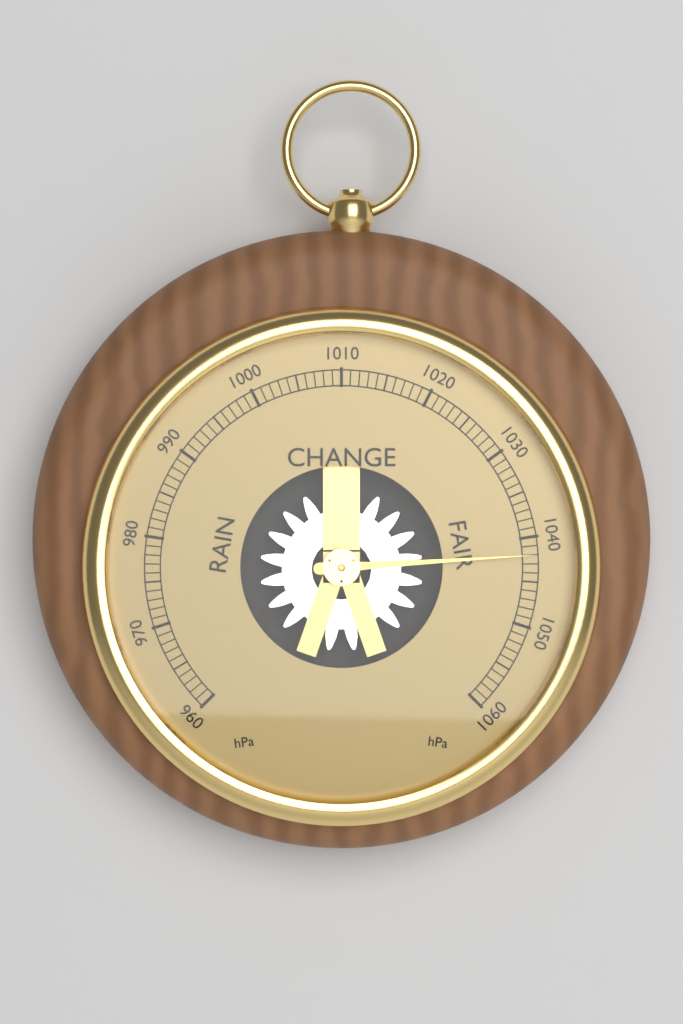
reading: 1042 hPa
